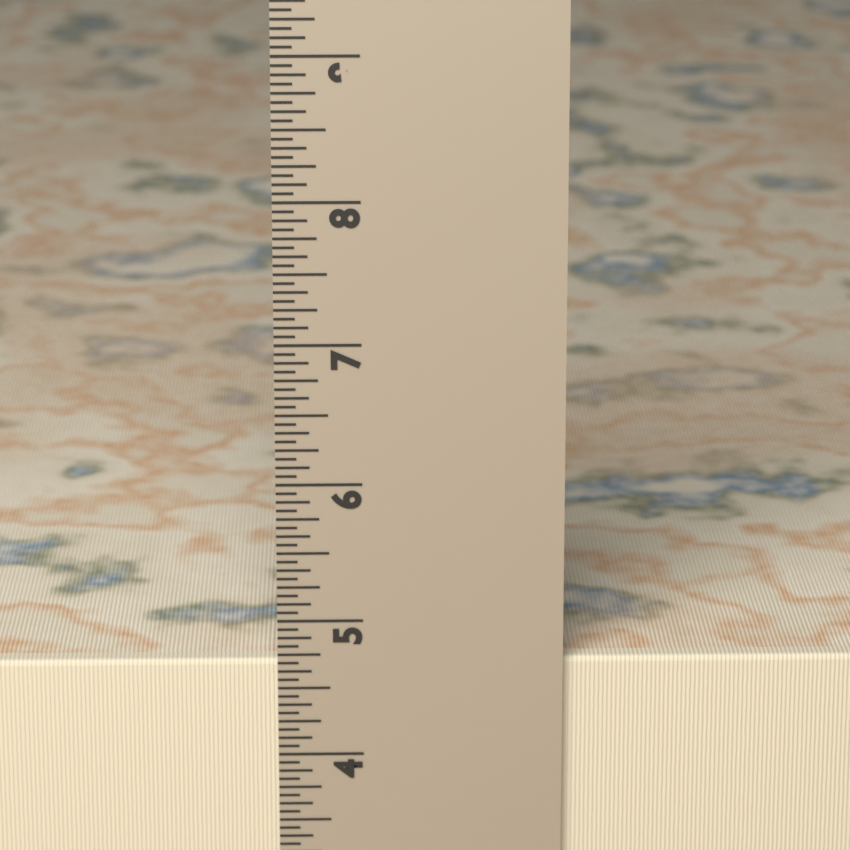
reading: 4.6875 in
